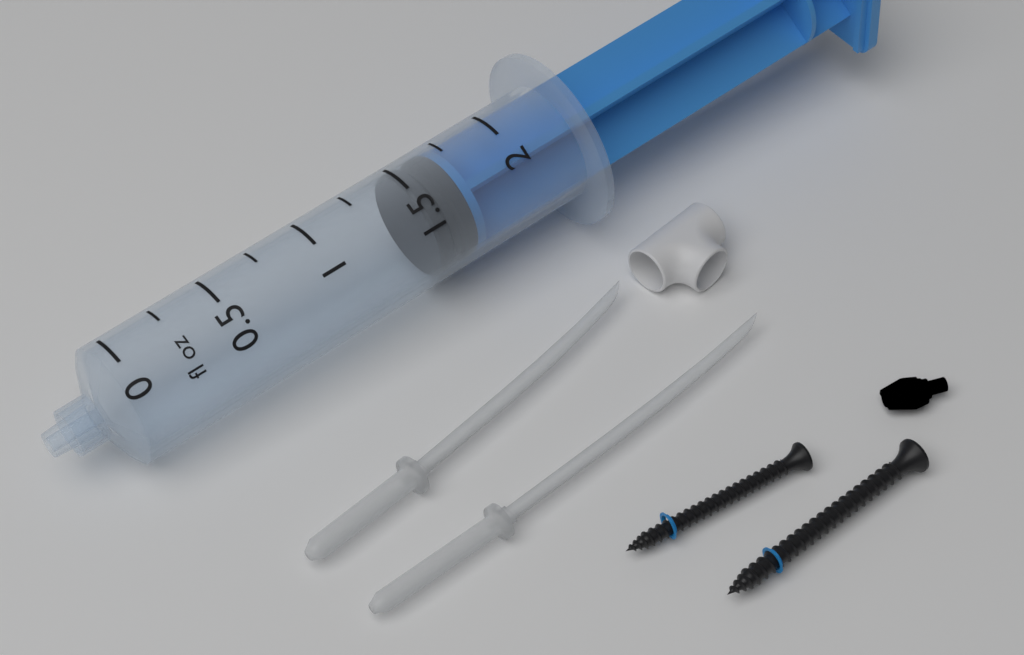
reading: 1.50 fl oz
